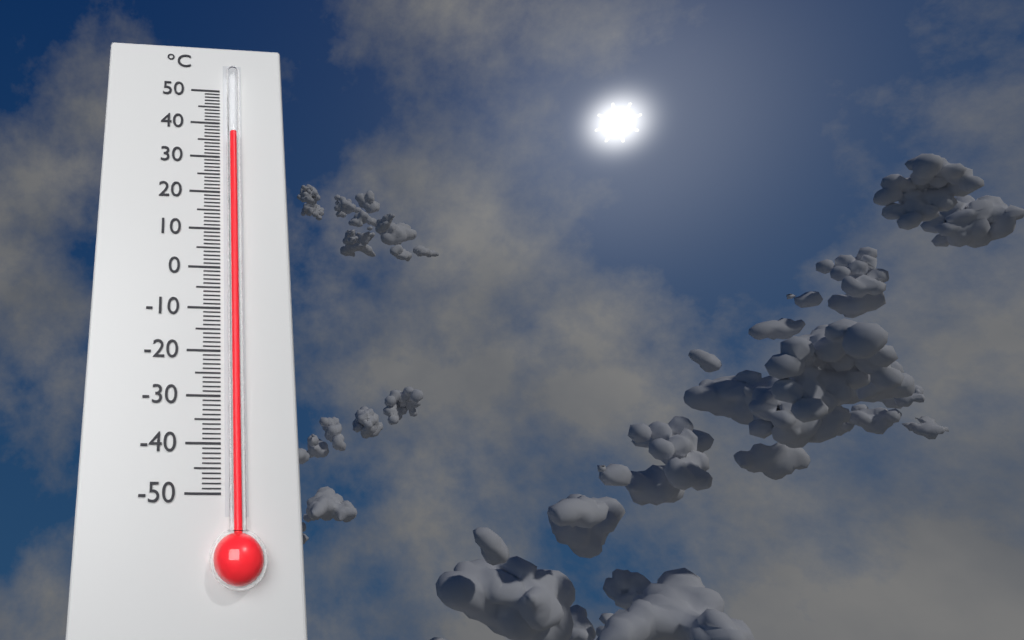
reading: 36 °C
